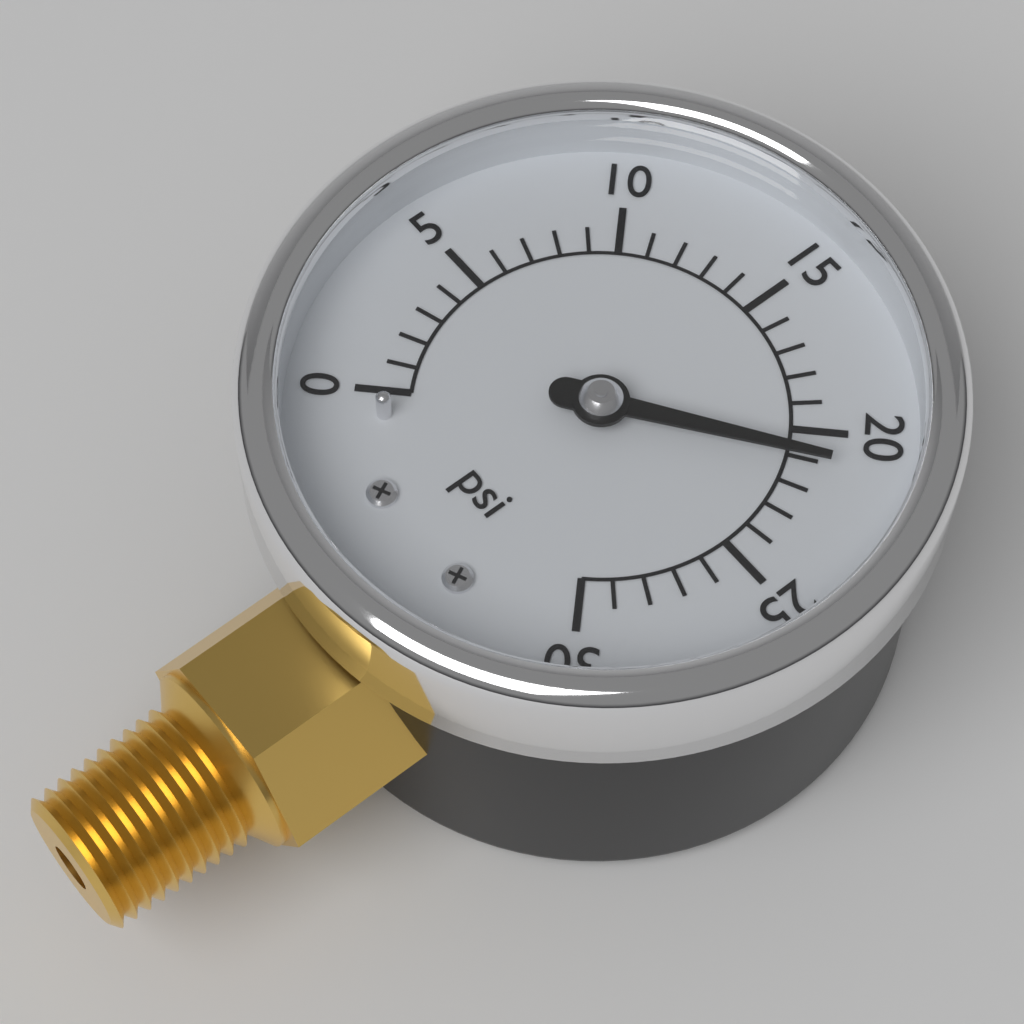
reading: 21 psi
